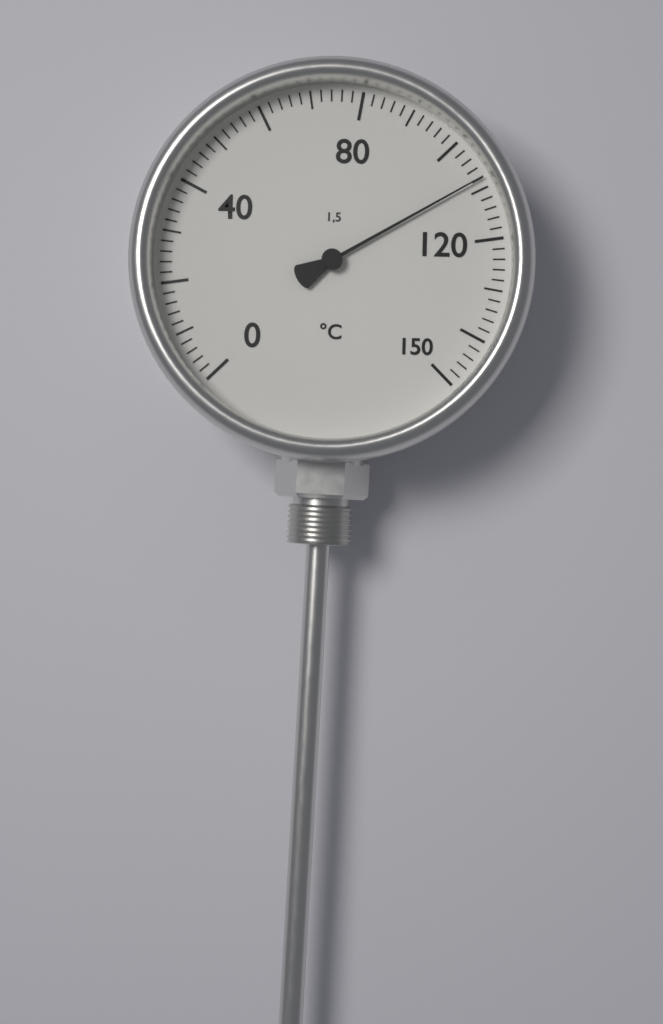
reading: 108 °C
